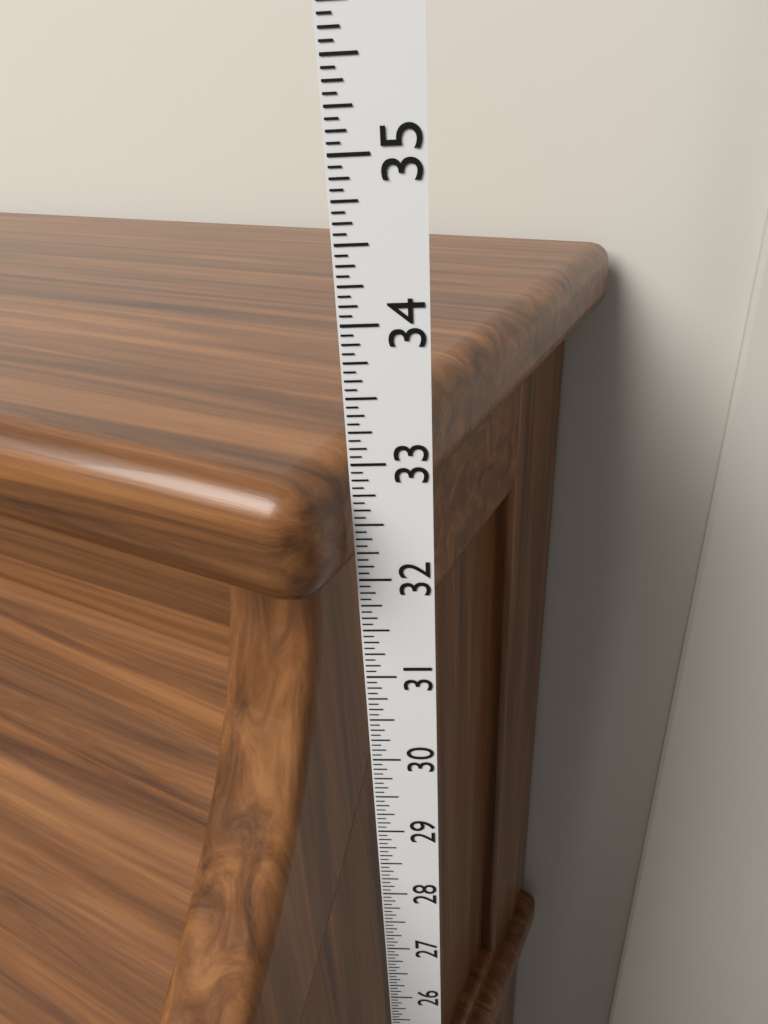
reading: 33.0000 in
